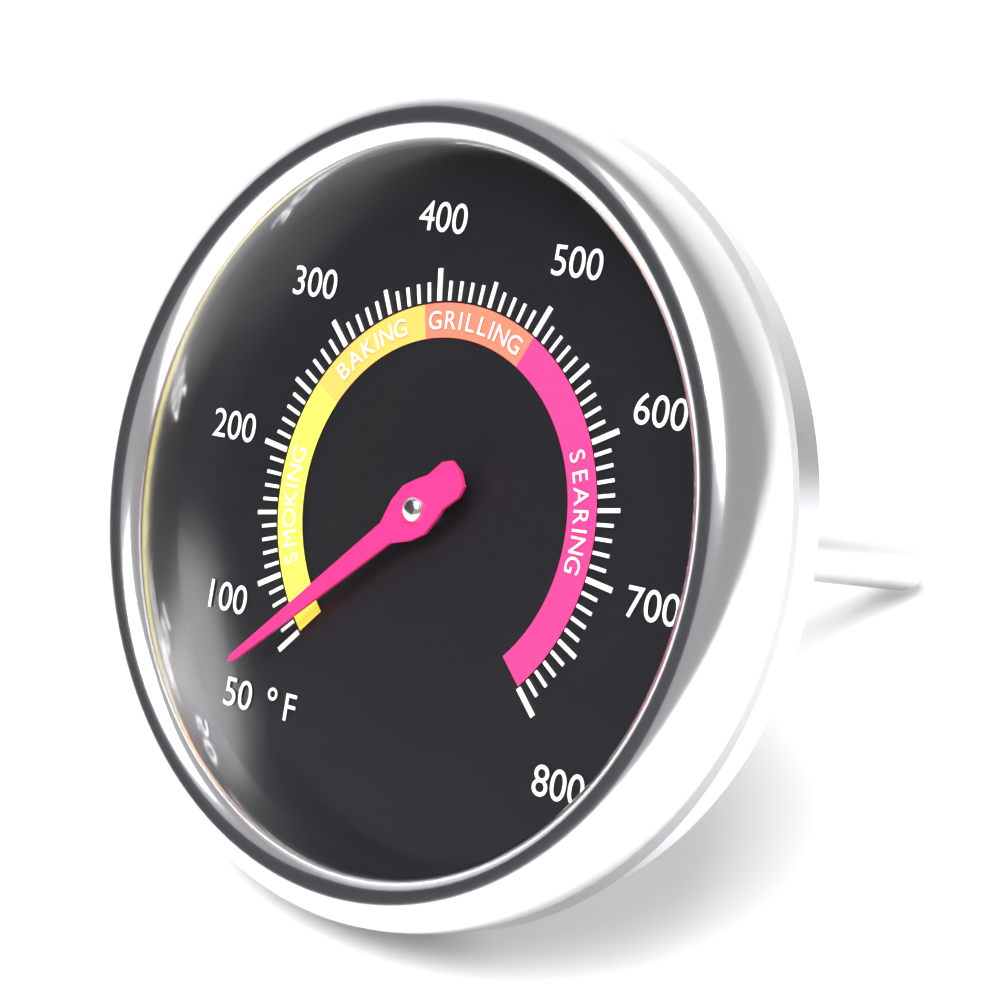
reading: 60 °F
